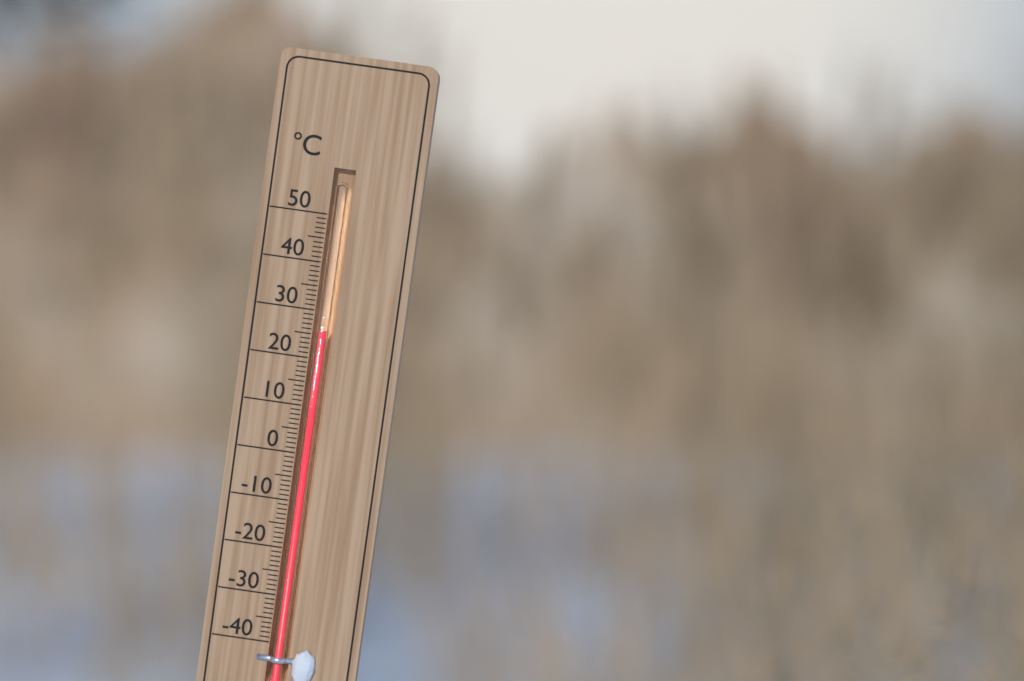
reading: 26 °C
